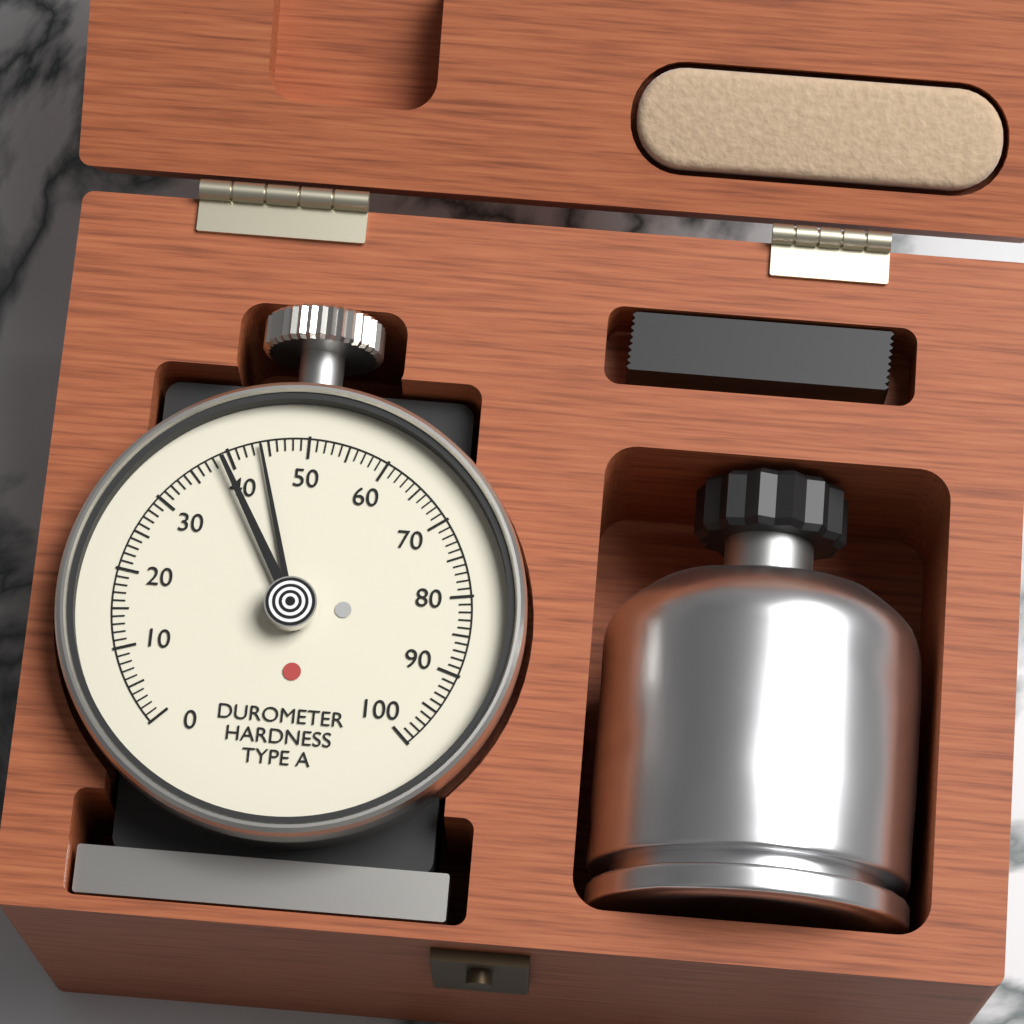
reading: 44 Shore A
